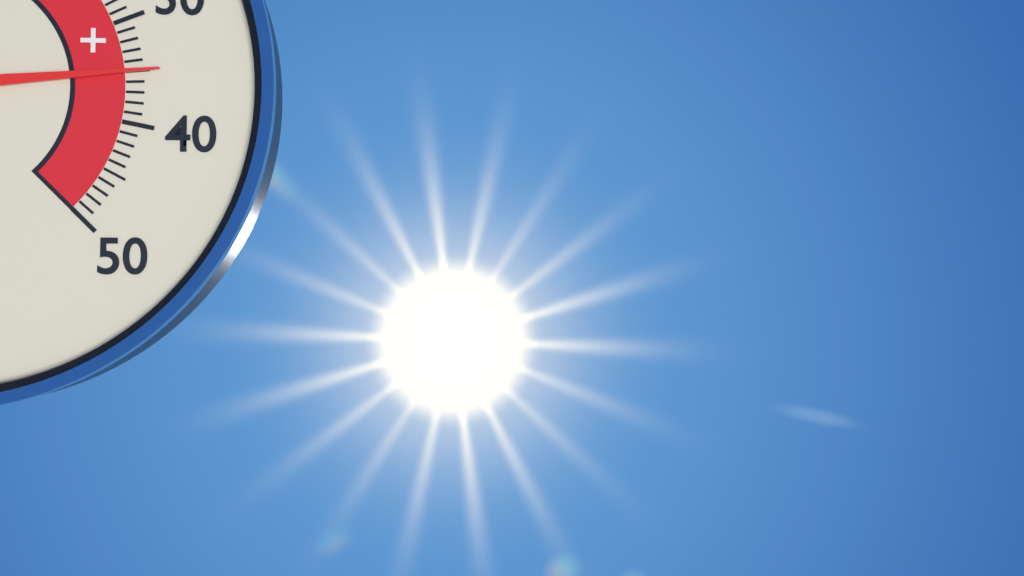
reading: 35 °C
